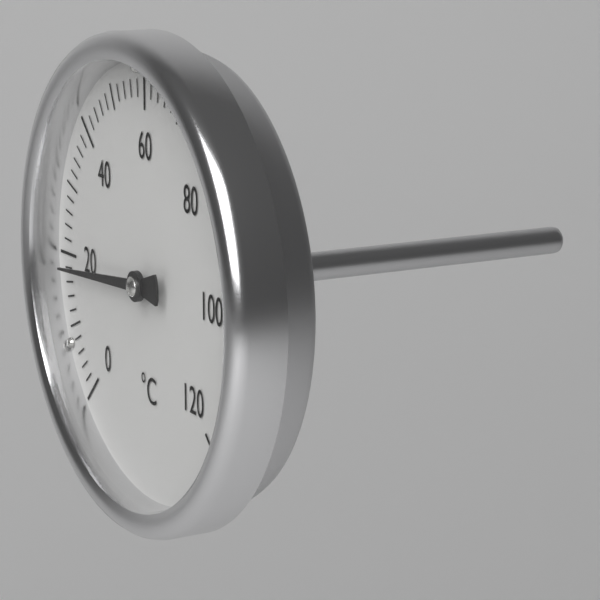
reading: 18 °C
